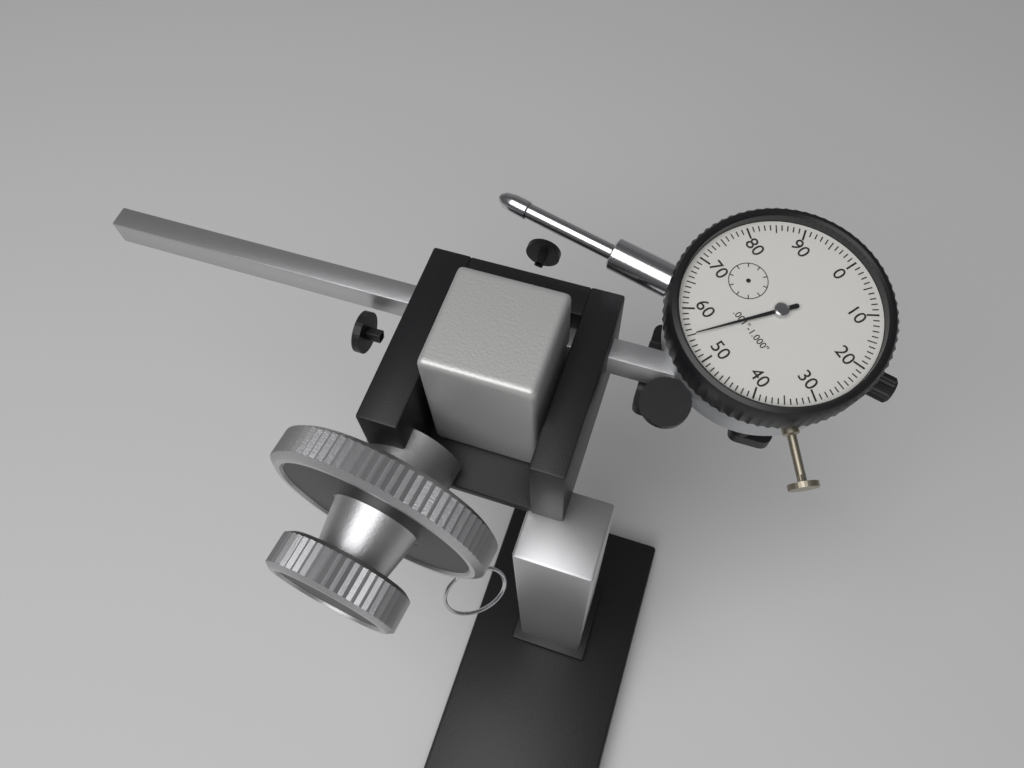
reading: 0.055 in
